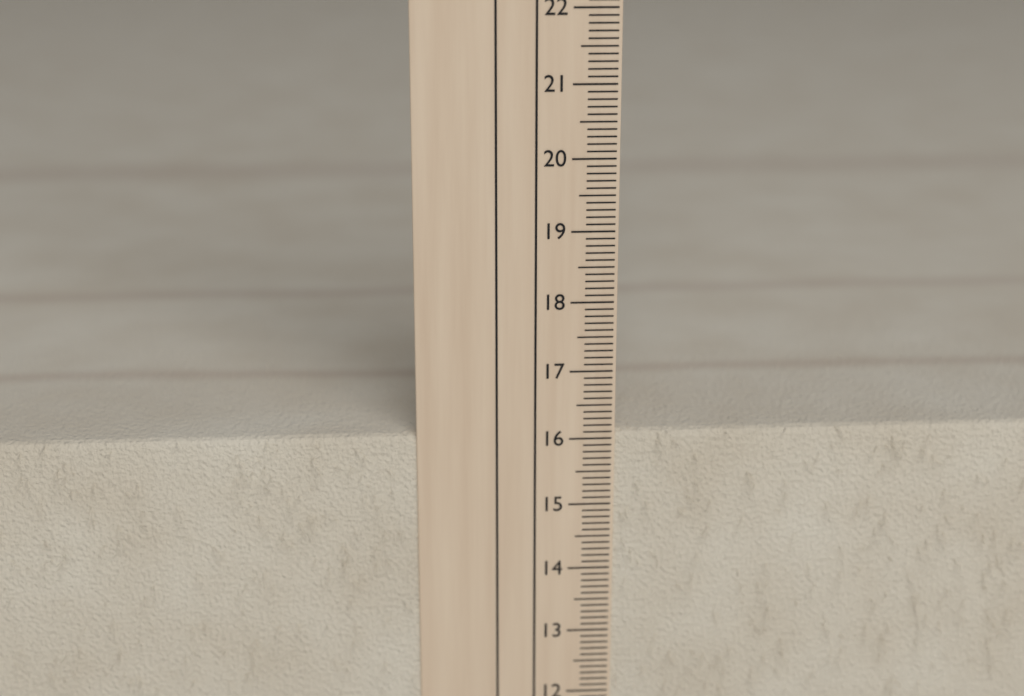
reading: 16.1 cm
